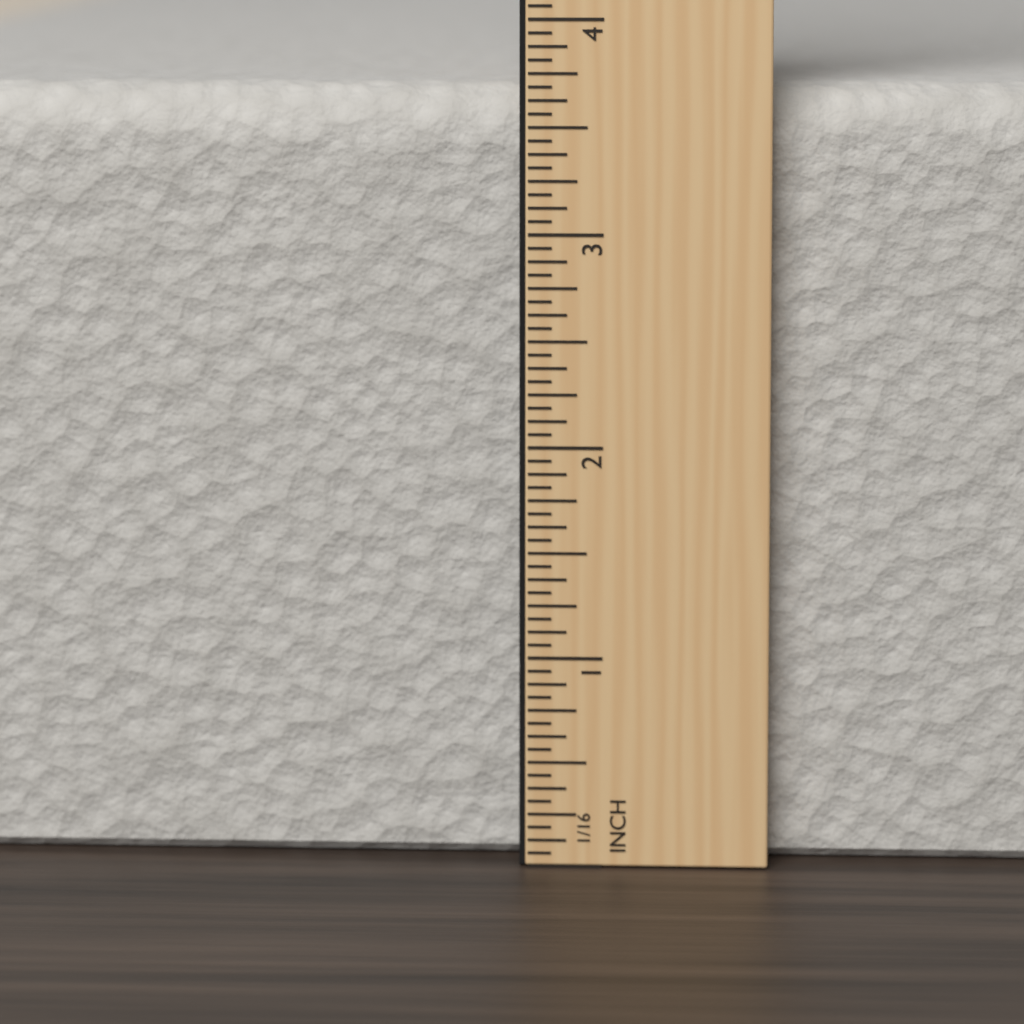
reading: 3.6875 in
